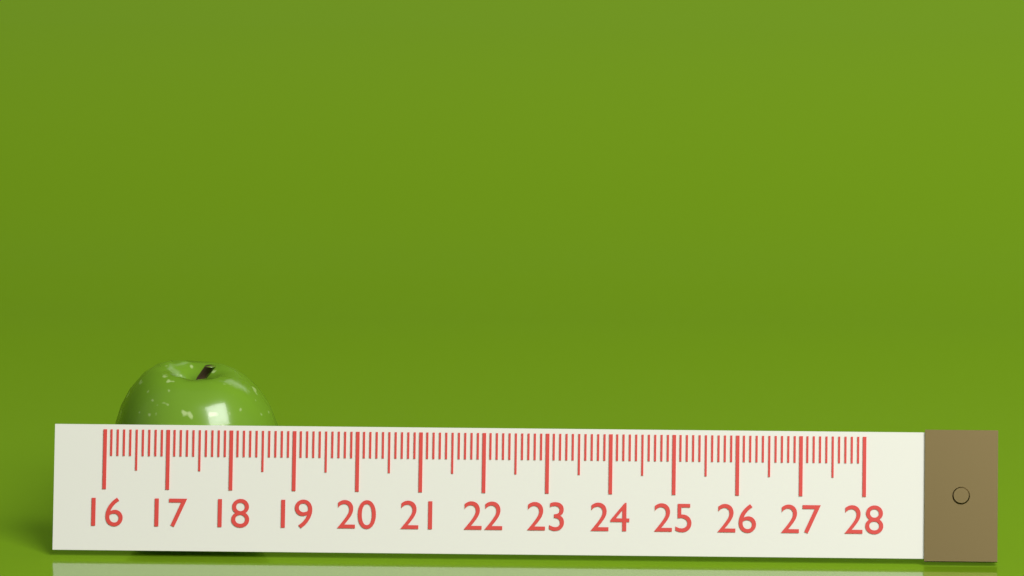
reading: 18.7 (no unit)
